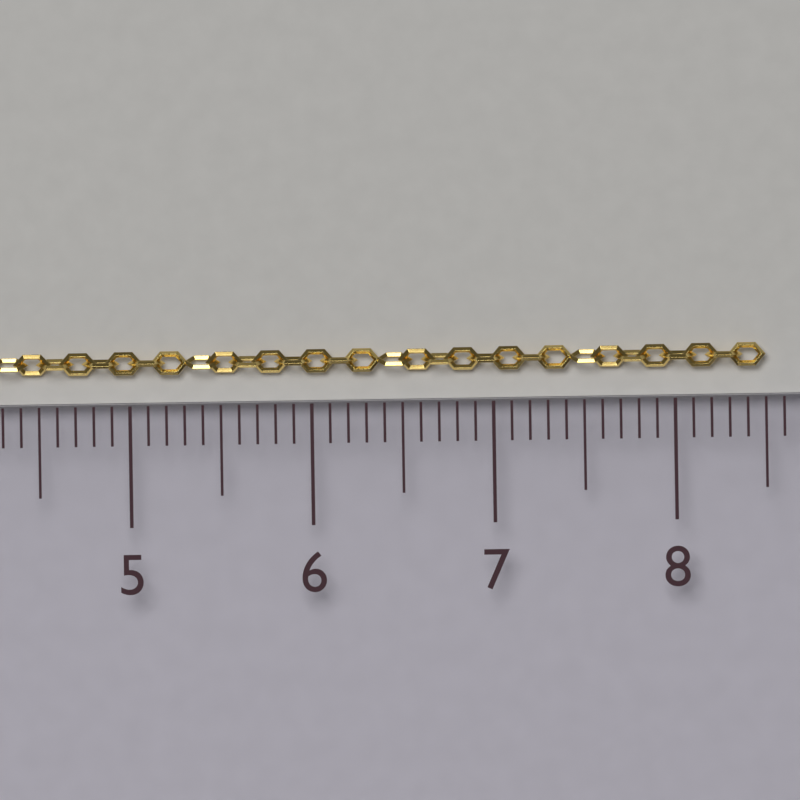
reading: 8.5 cm
